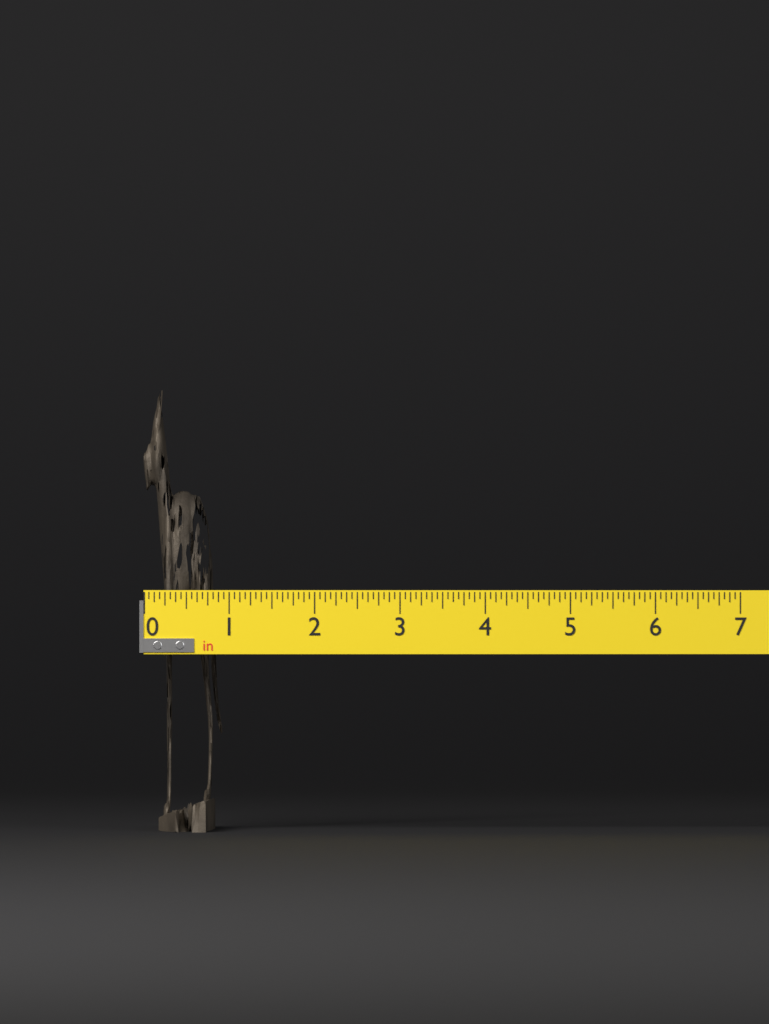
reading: 0.9375 in
